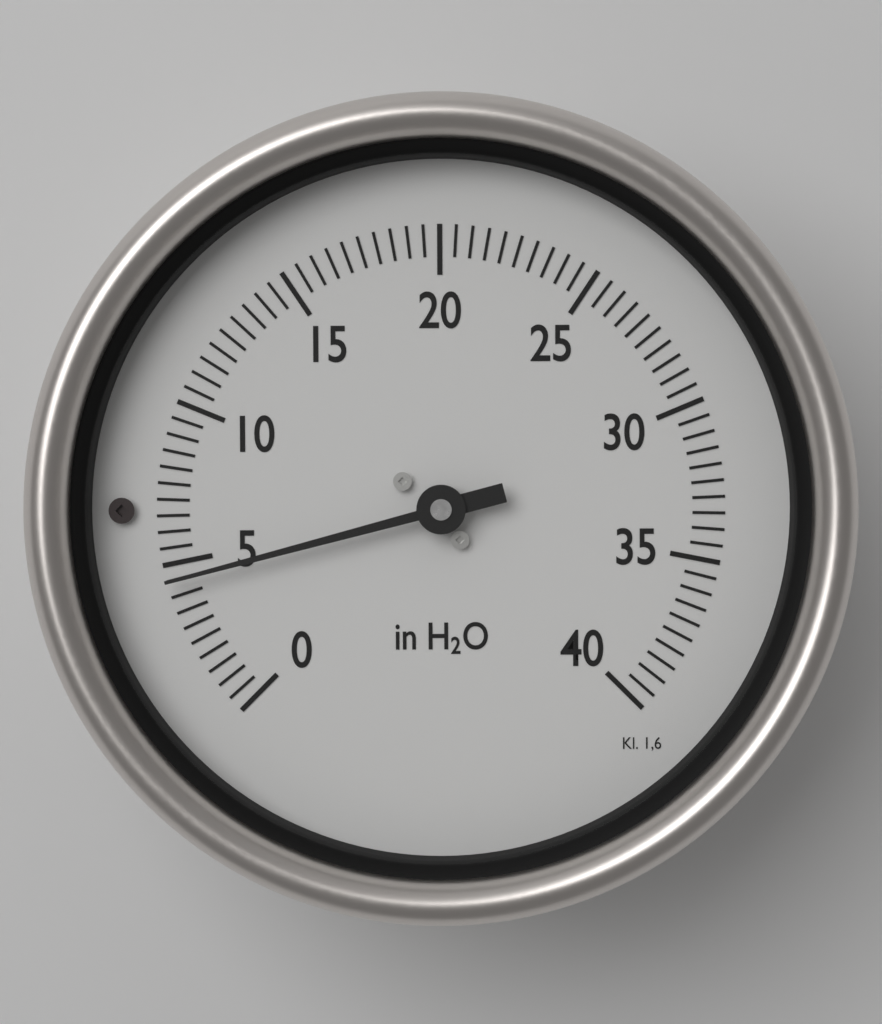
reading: 4.5 in H2O
